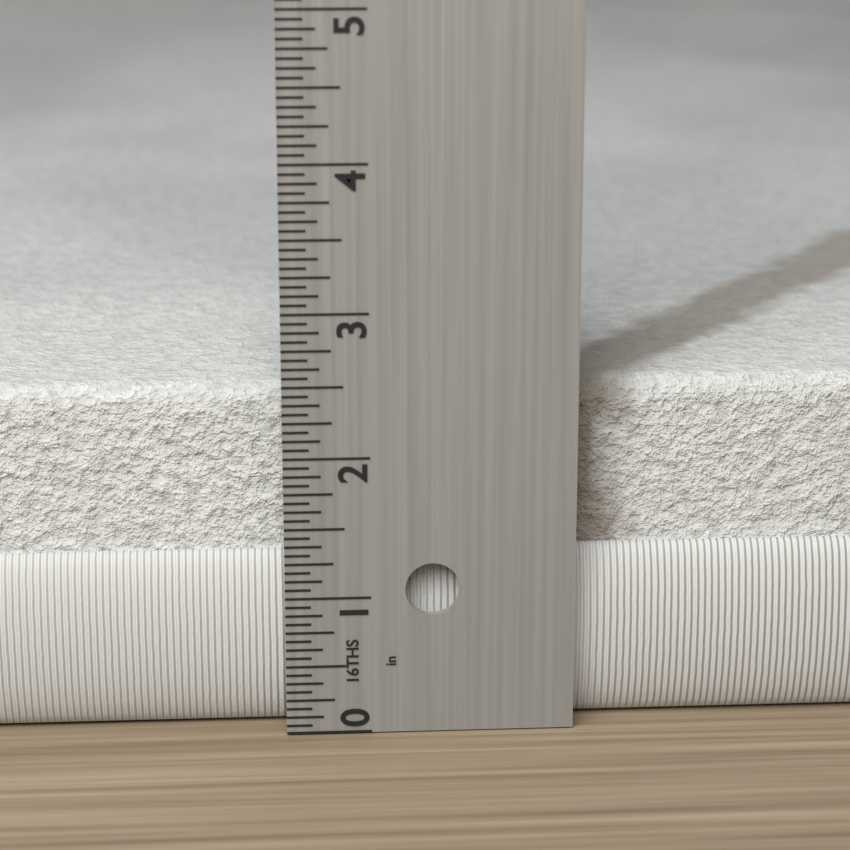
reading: 2.4375 in
